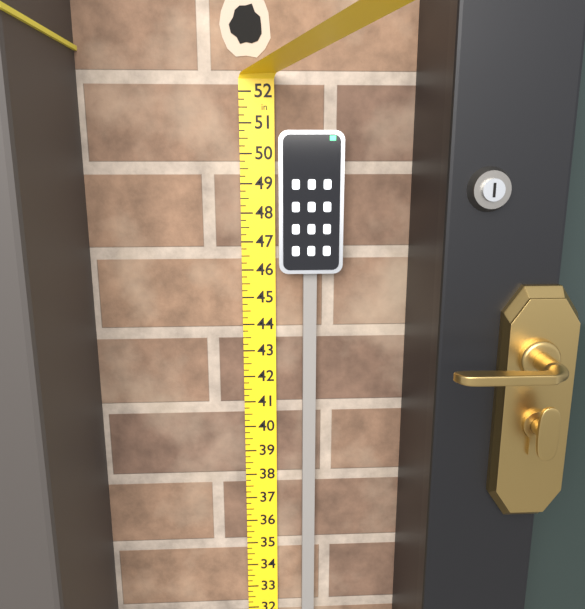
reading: 50.75 in
